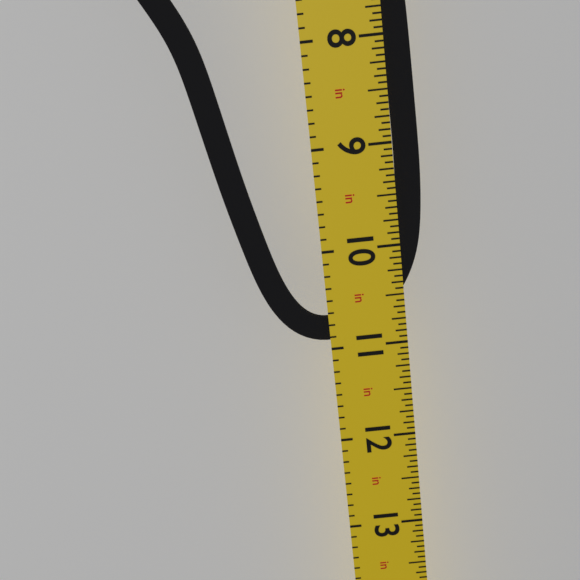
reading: 10.9375 in
